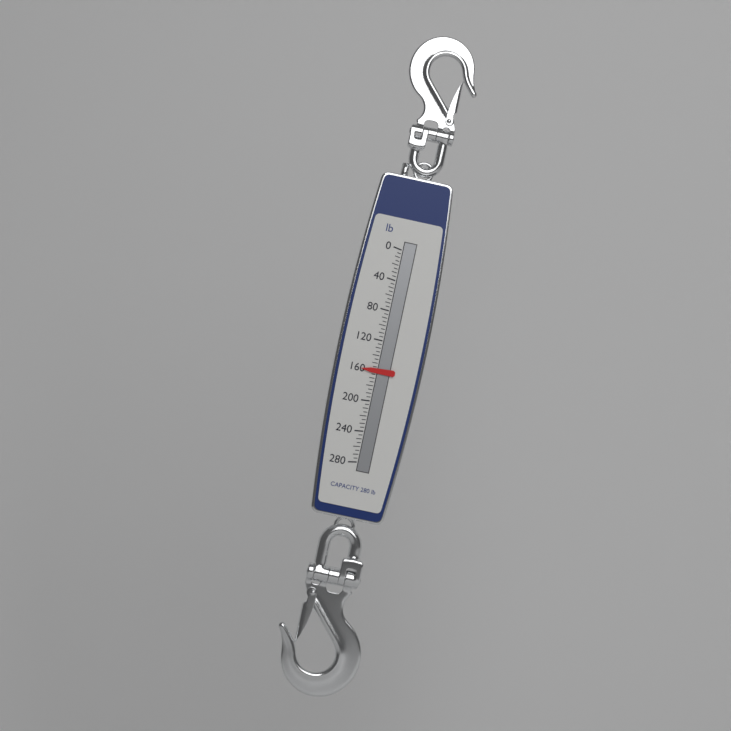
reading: 160 lb
